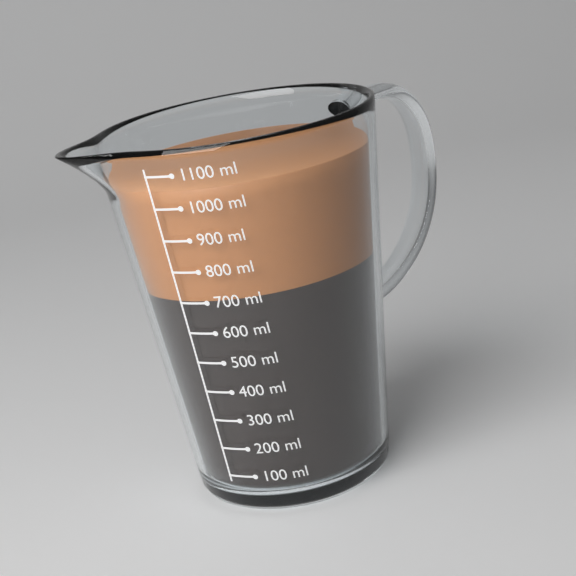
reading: 1050 ml
